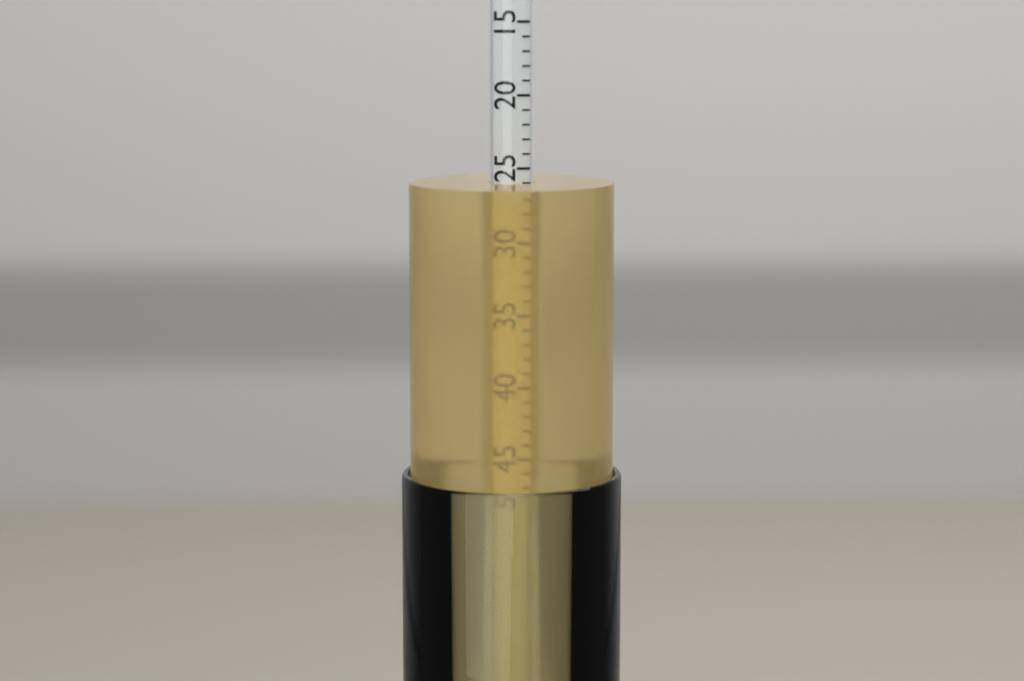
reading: 26 (no unit)
